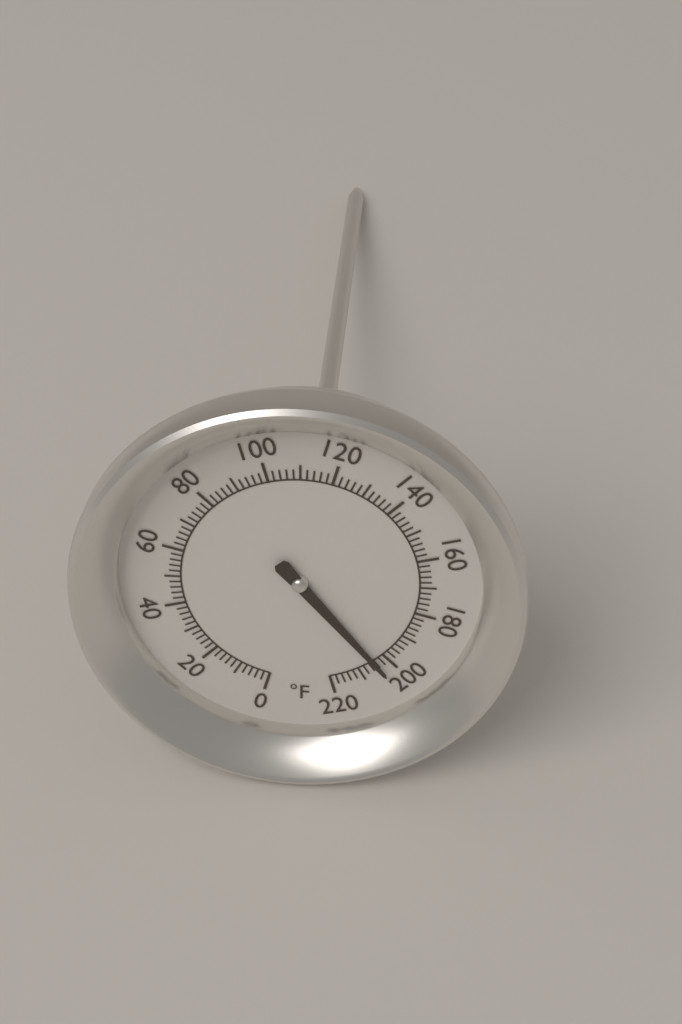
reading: 204 °F
